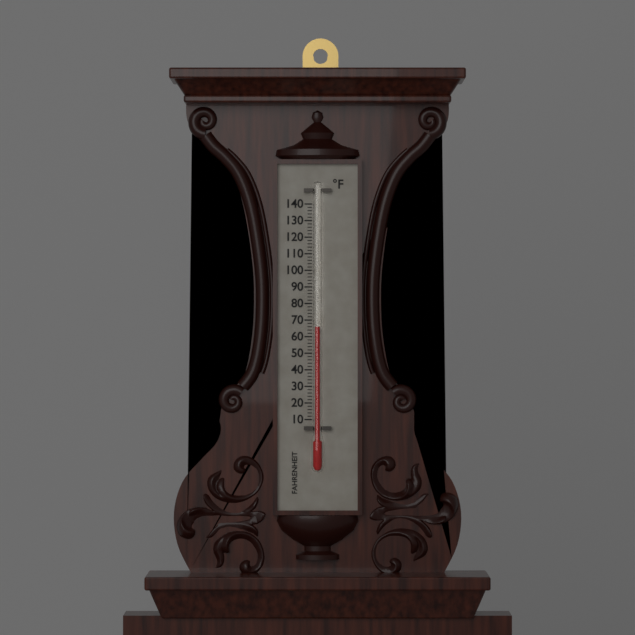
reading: 66 °F
